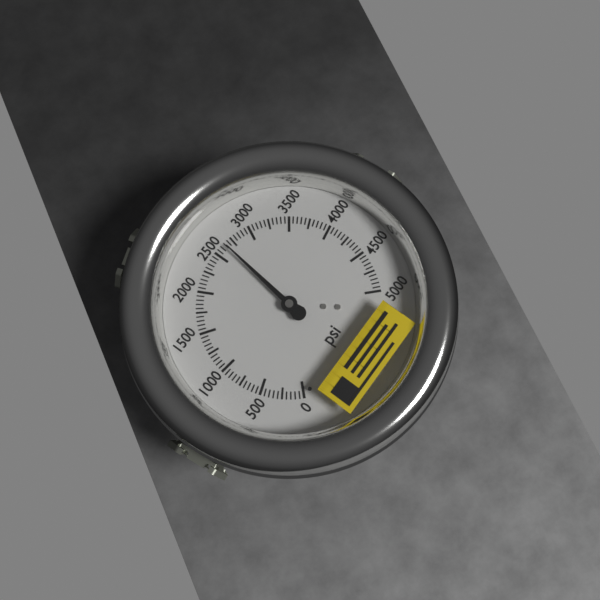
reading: 2650 psi
